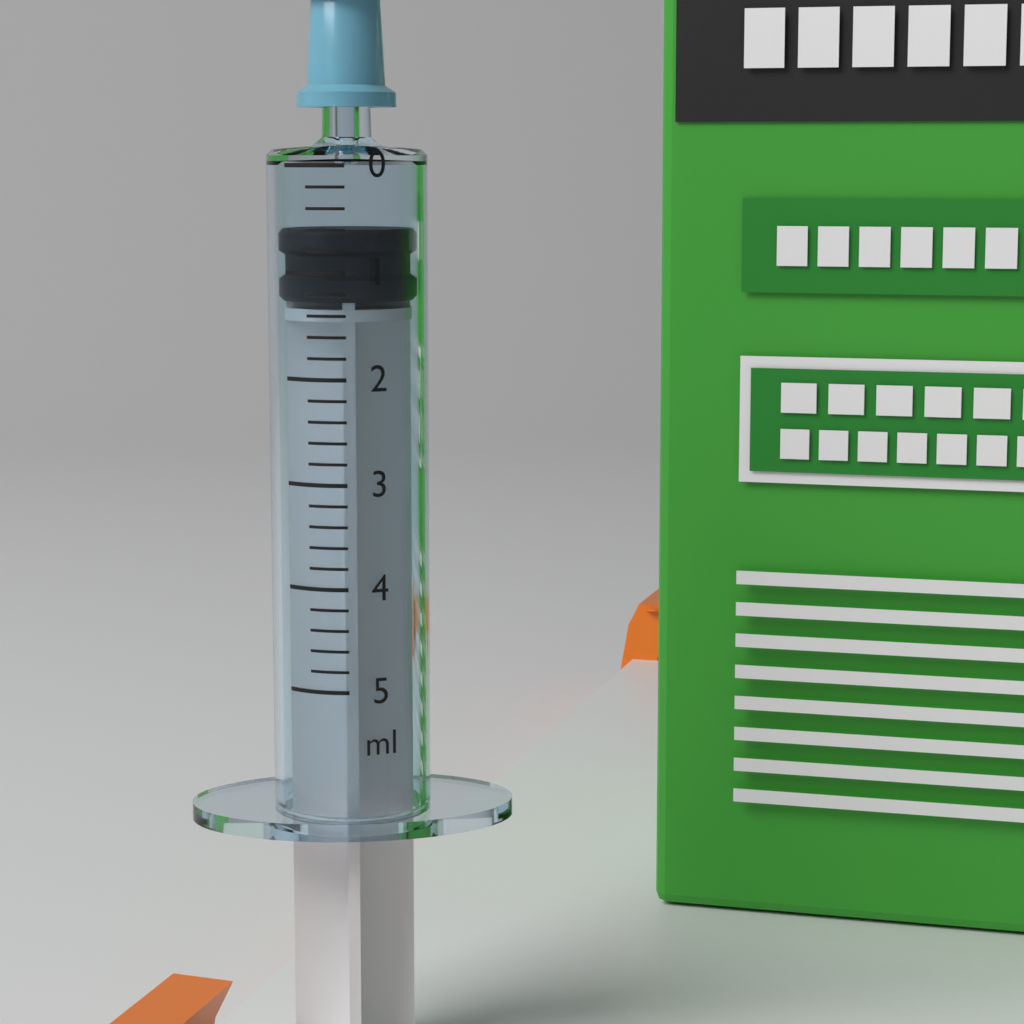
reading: 0.6 ml
